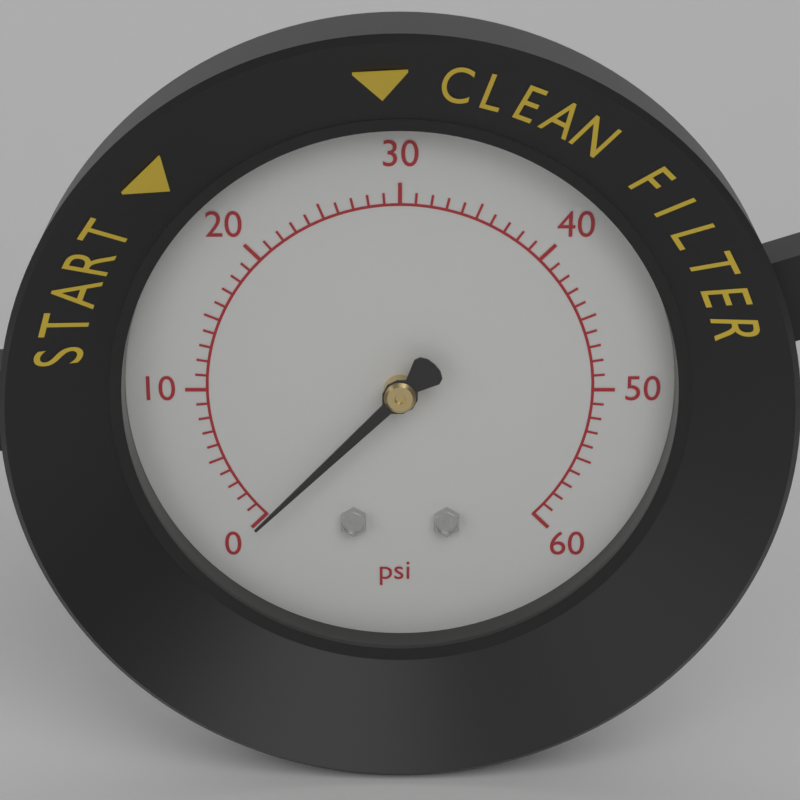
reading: 0 psi
